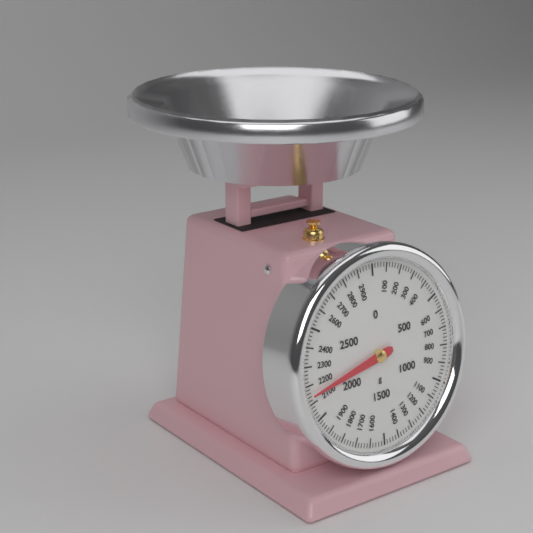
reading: 2140 g
